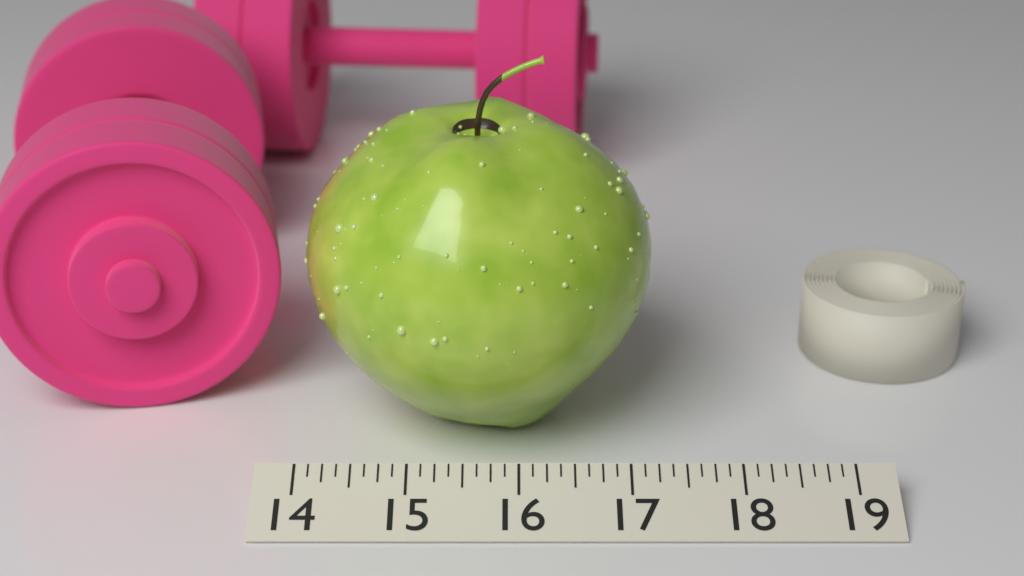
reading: 17.250 (no unit)
